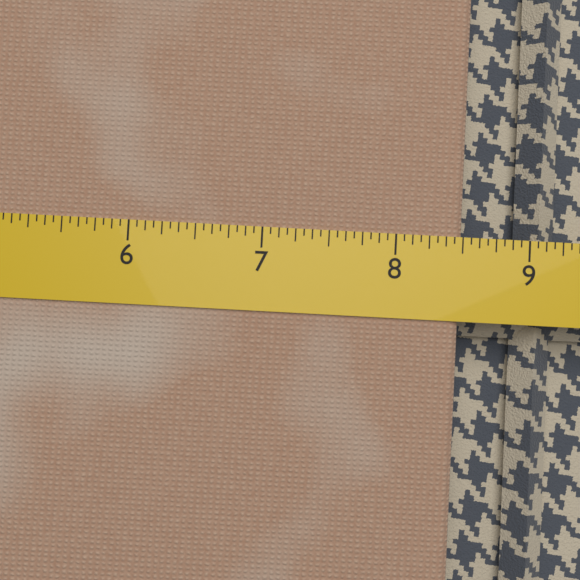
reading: 8.5000 (no unit)
